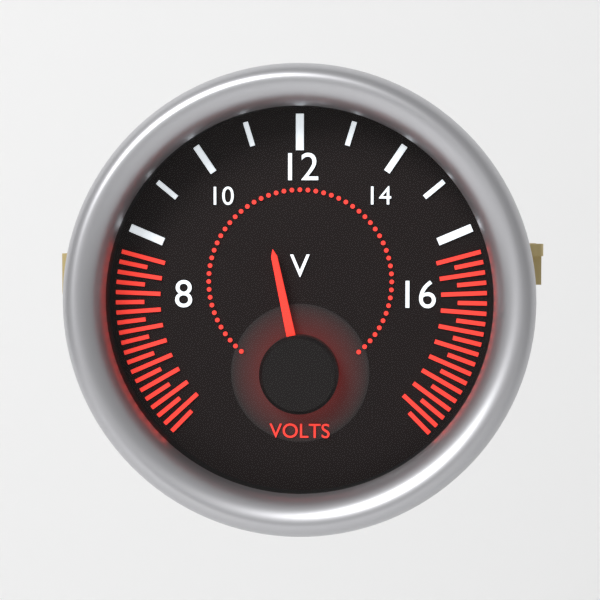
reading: 11 V
